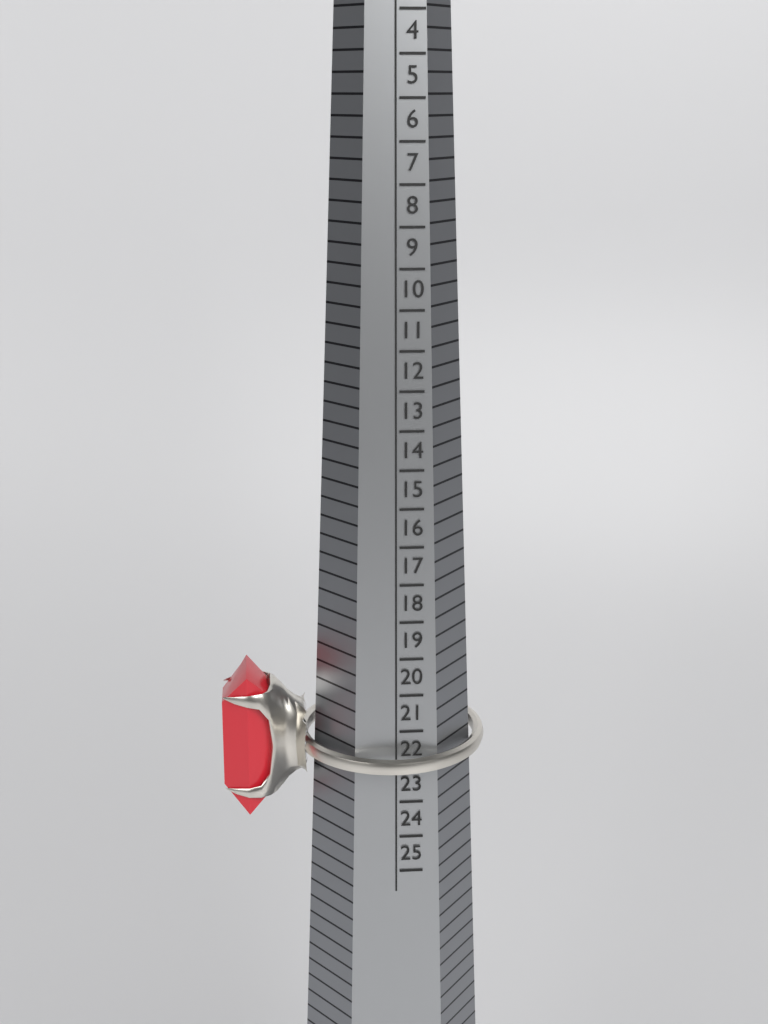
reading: 22 HK
